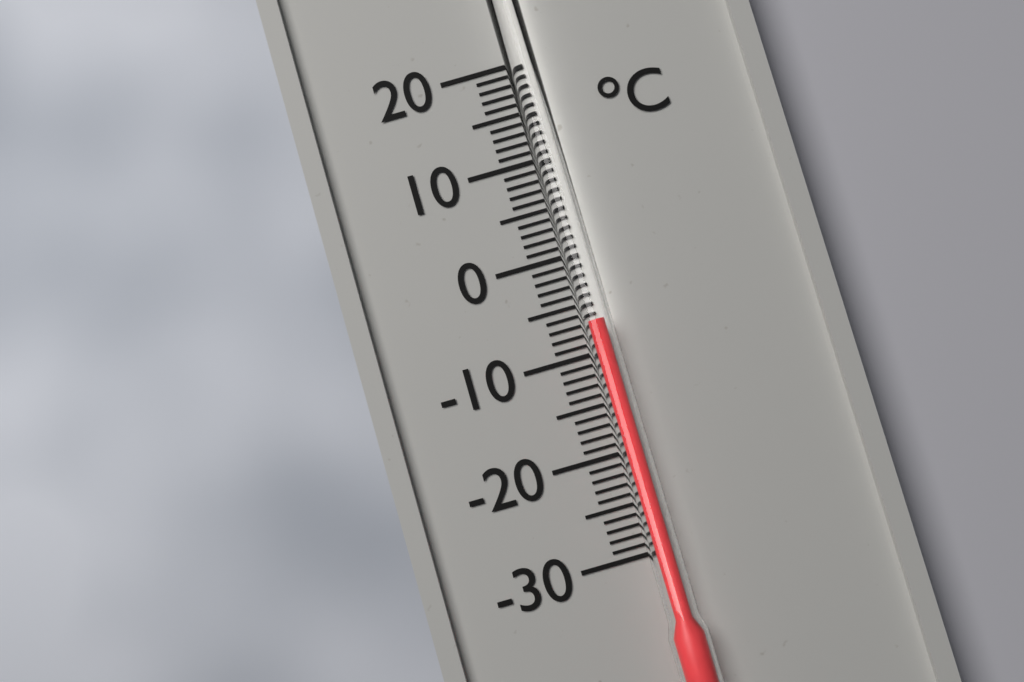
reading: -7 °C
